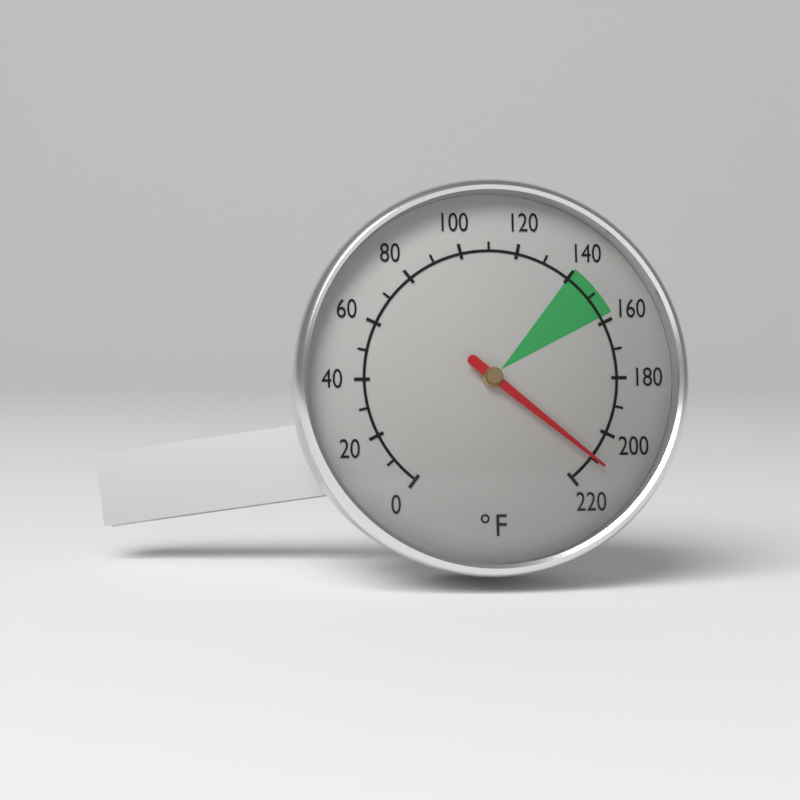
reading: 210 °F
